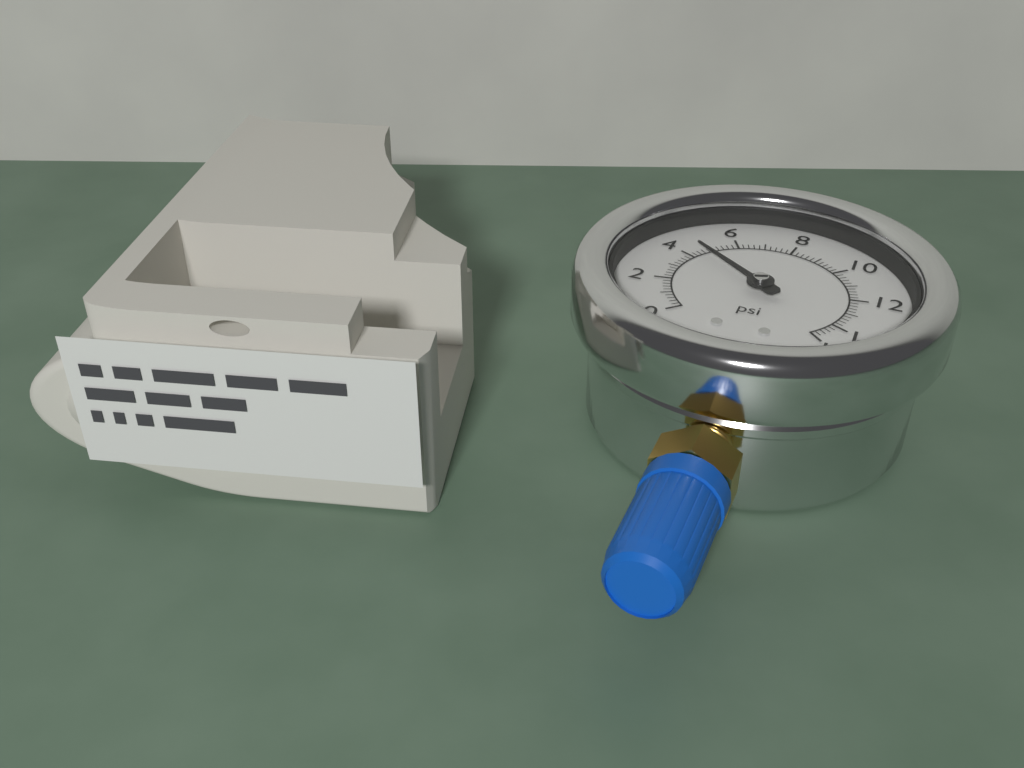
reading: 4.6 psi
